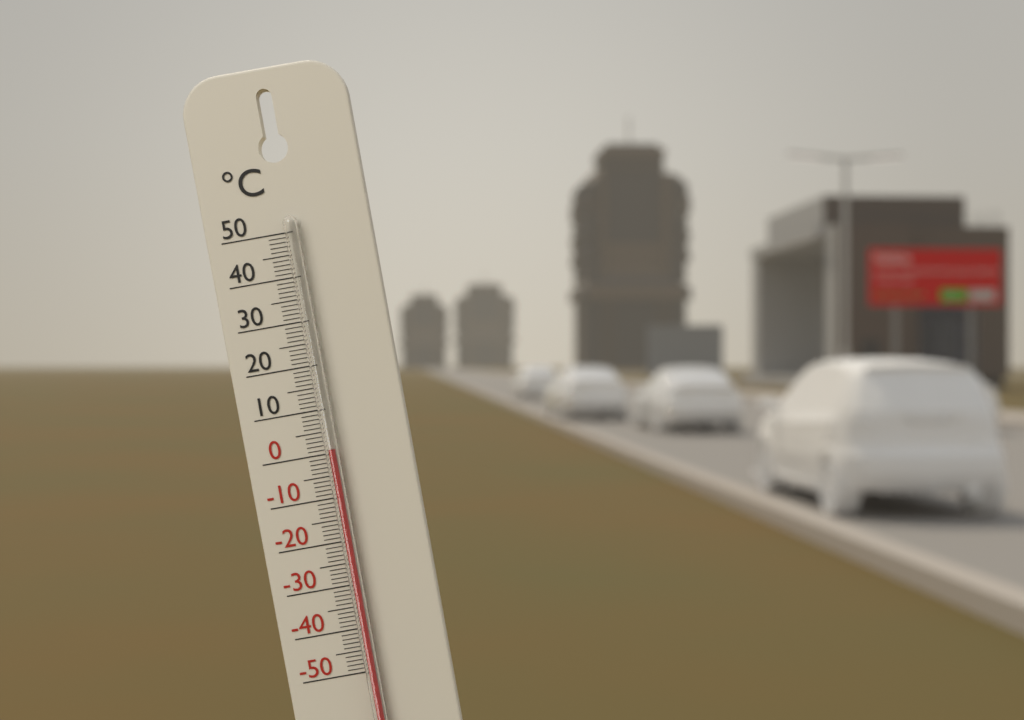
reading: 1 °C
